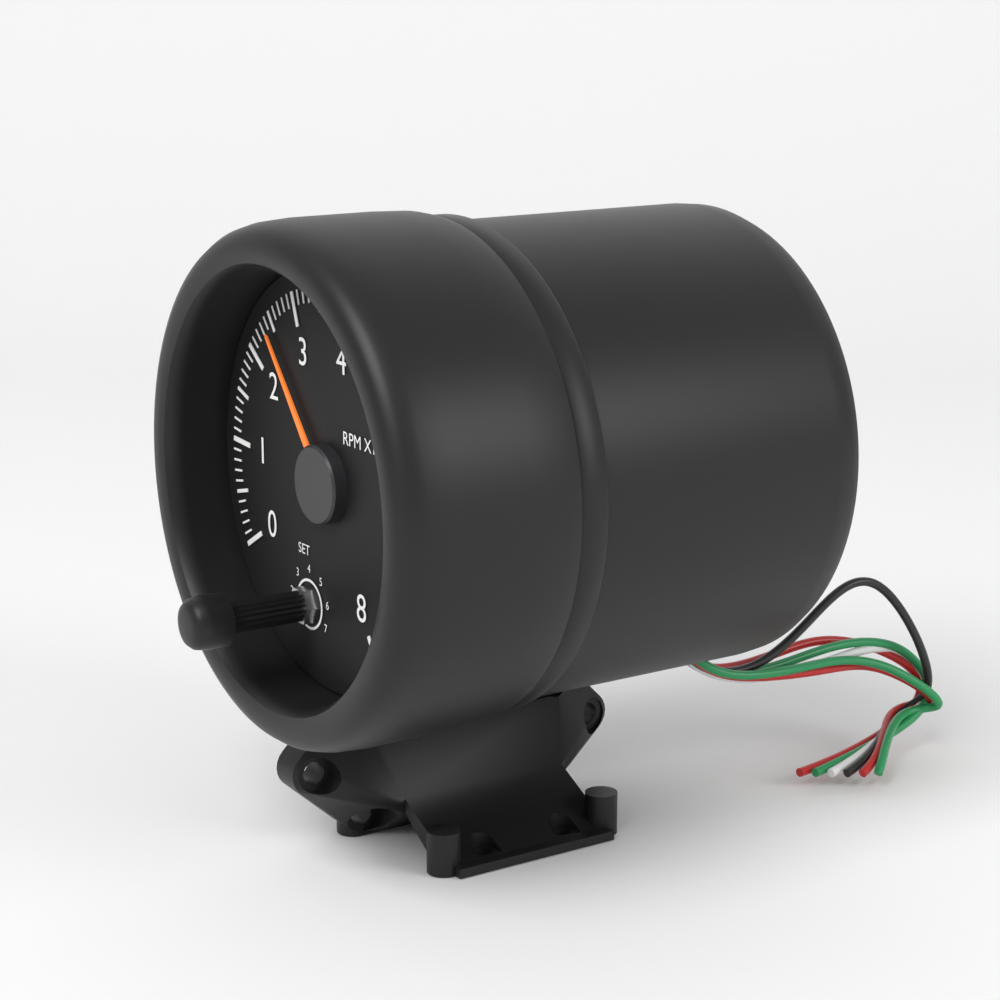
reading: 2.4 RPM x1000
